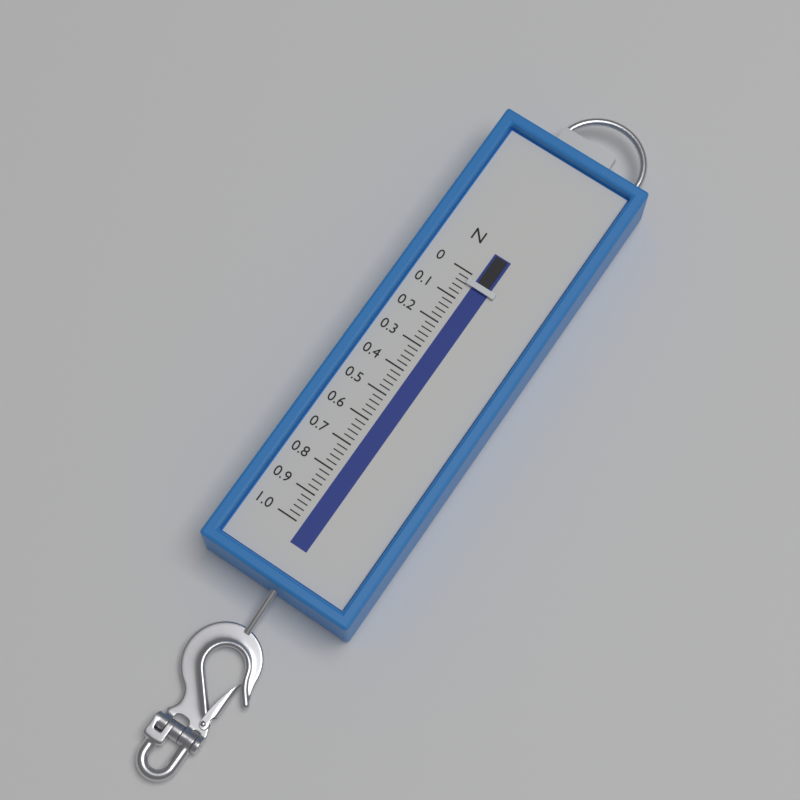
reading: 0.04 N
